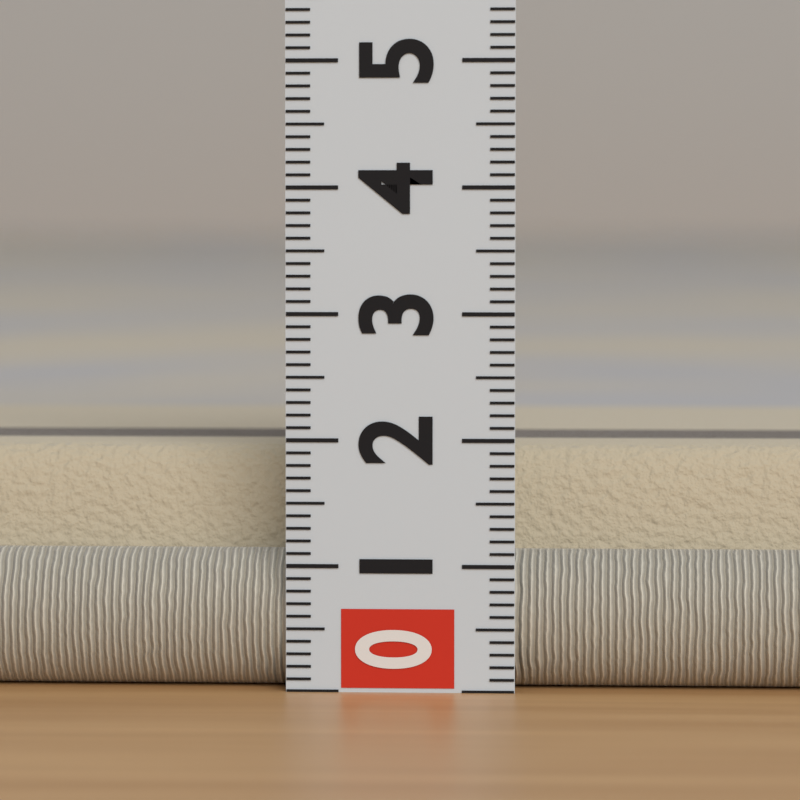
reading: 1.9 (no unit)
